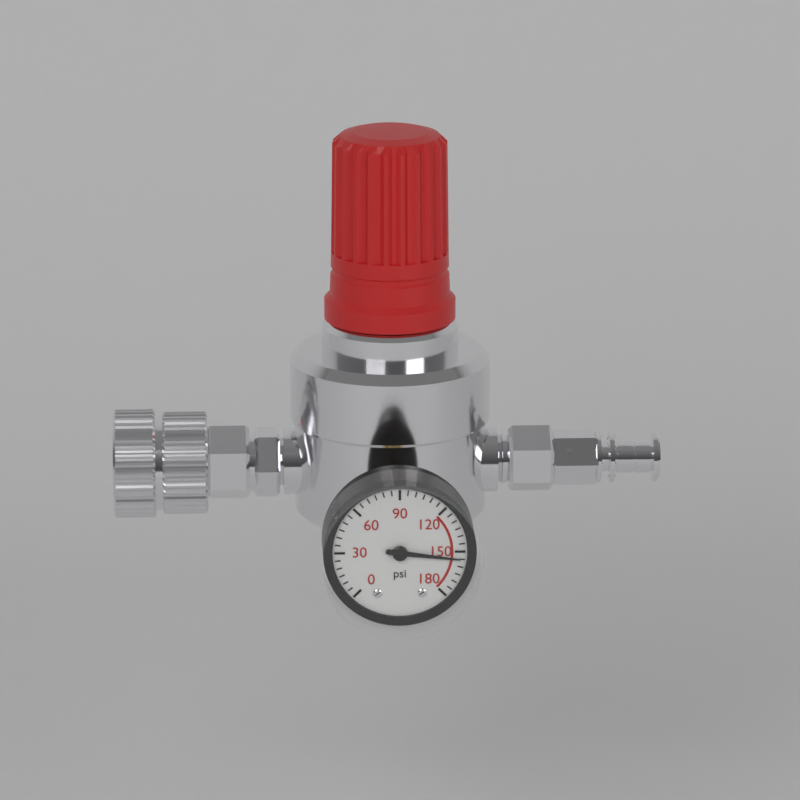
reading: 155 psi
